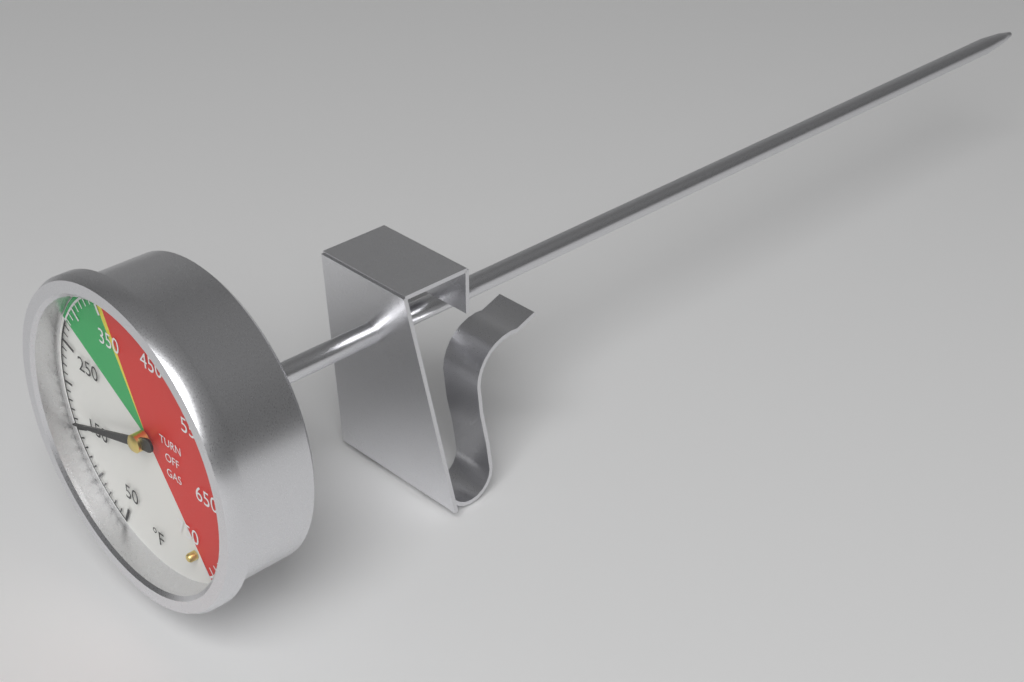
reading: 160 °F
